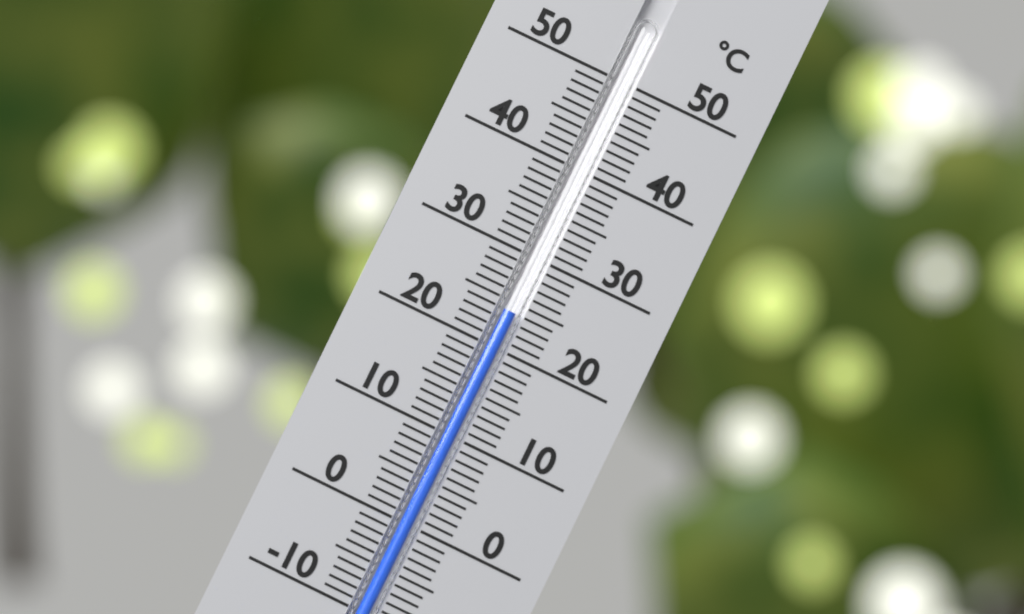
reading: 24 °C
